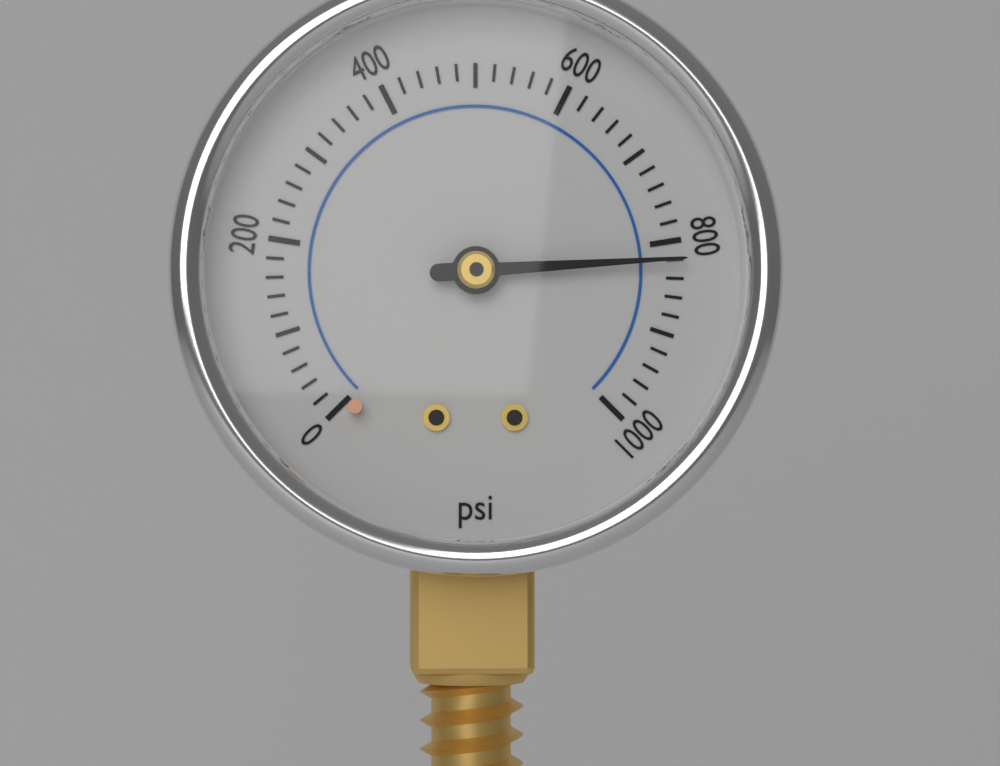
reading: 820 psi
